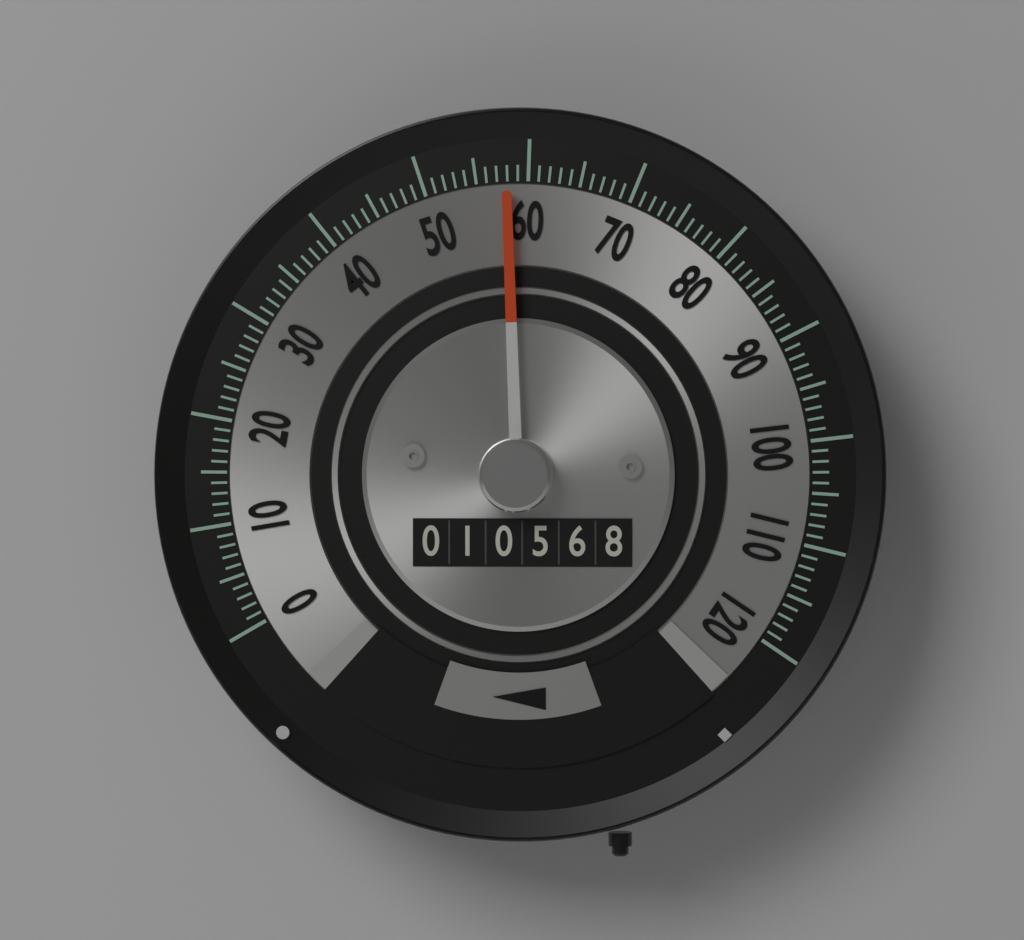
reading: 58 (no unit)
